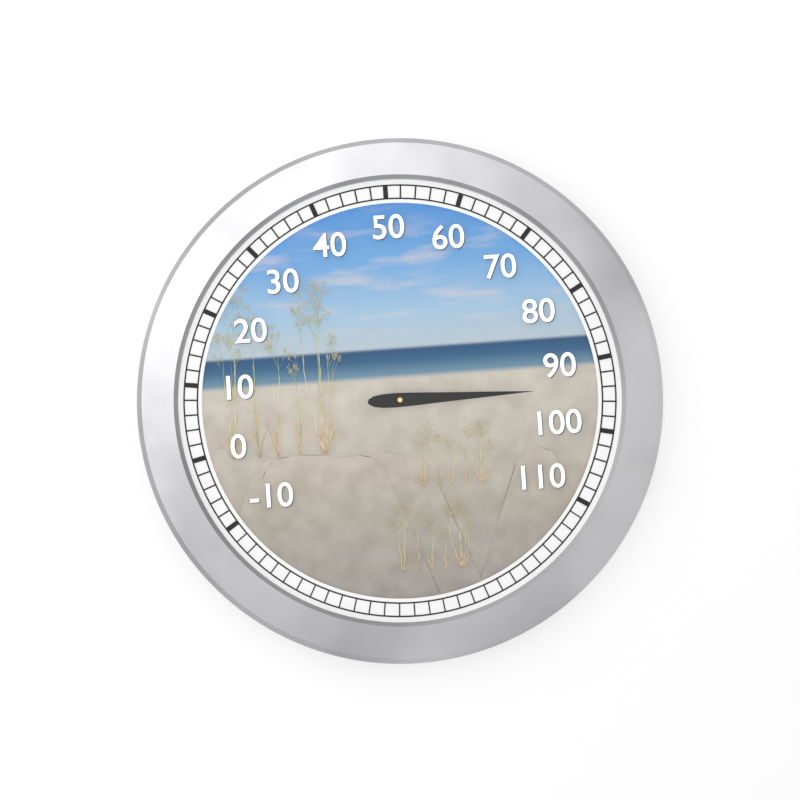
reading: 94 (no unit)
